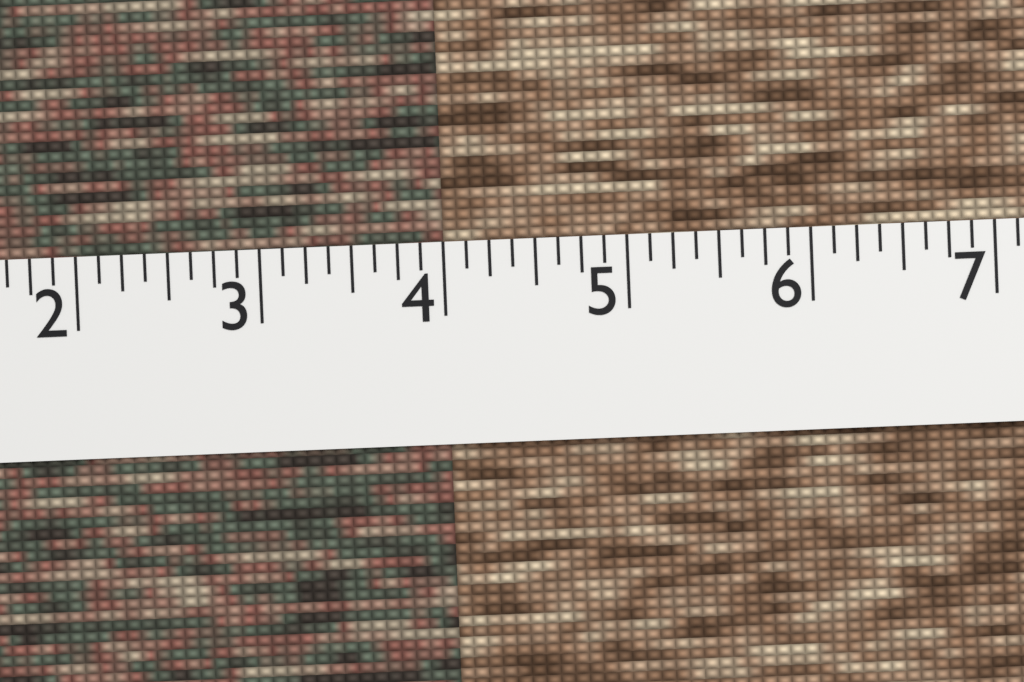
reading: 4.000 (no unit)
